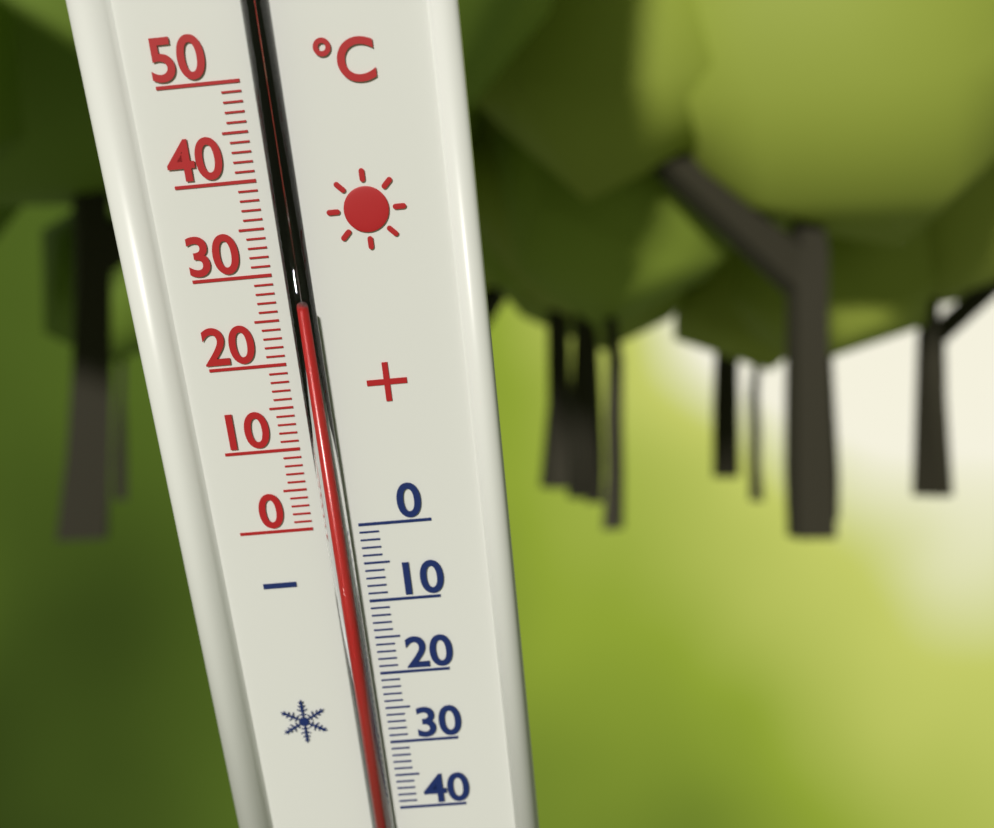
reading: 26 °C
